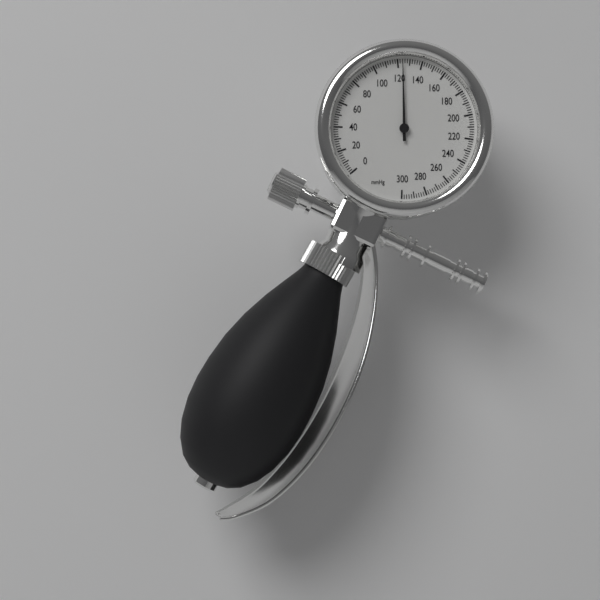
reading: 124 mmHg
